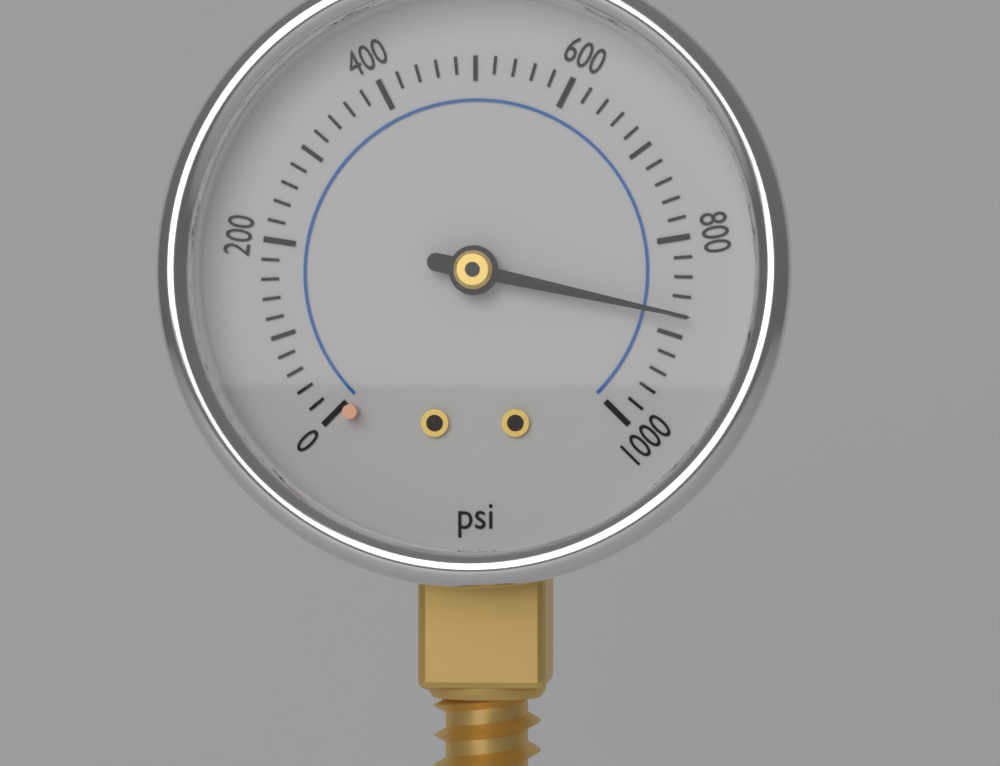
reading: 880 psi
